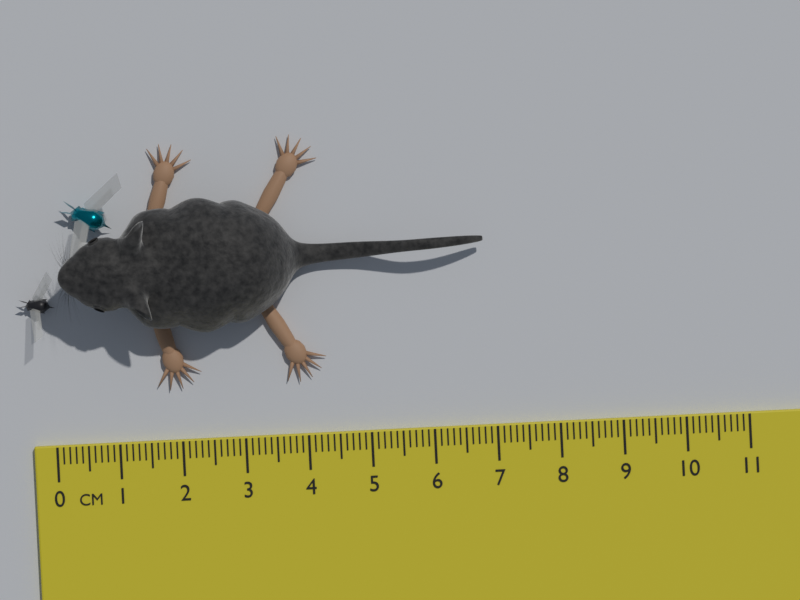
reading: 6.9 cm
